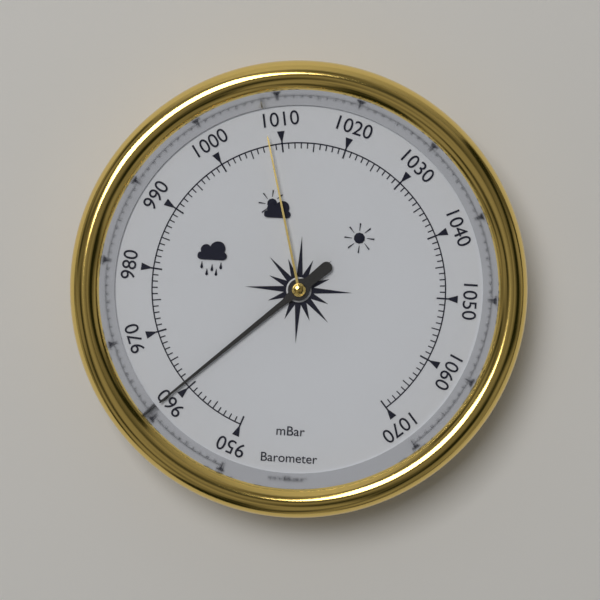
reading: 961 mbar
